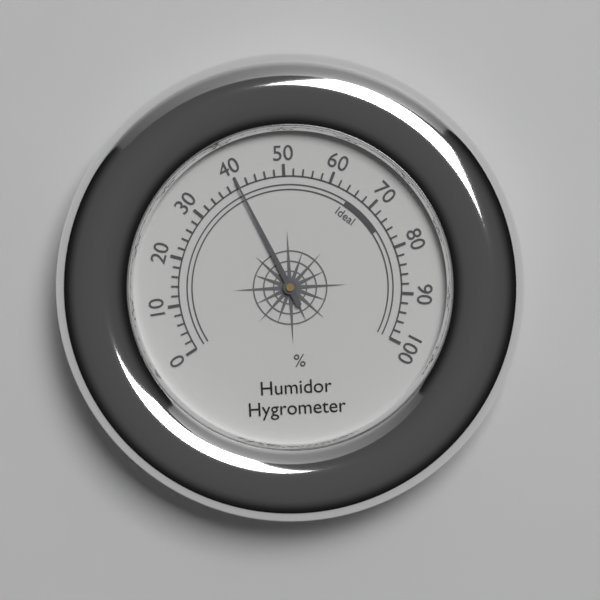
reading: 40 %
